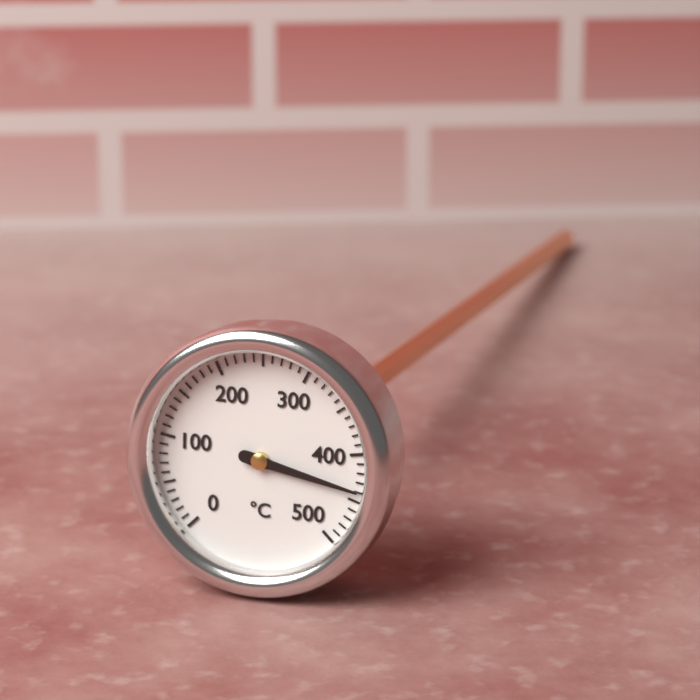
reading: 440 °C
